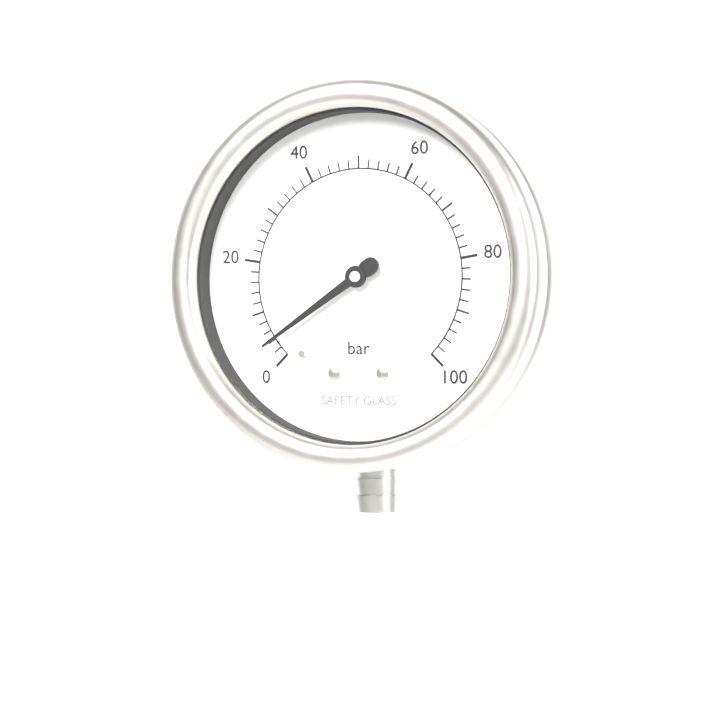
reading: 4 bar
